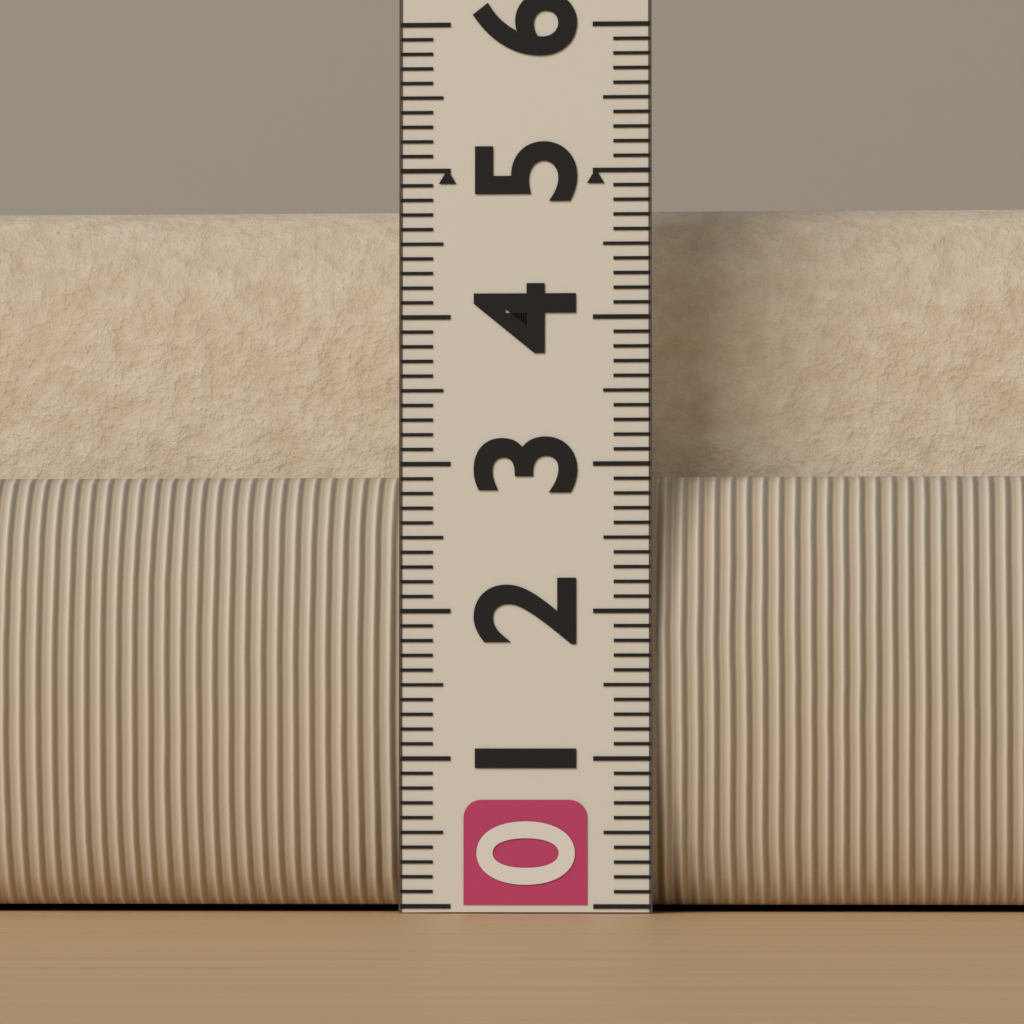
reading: 4.9 (no unit)
